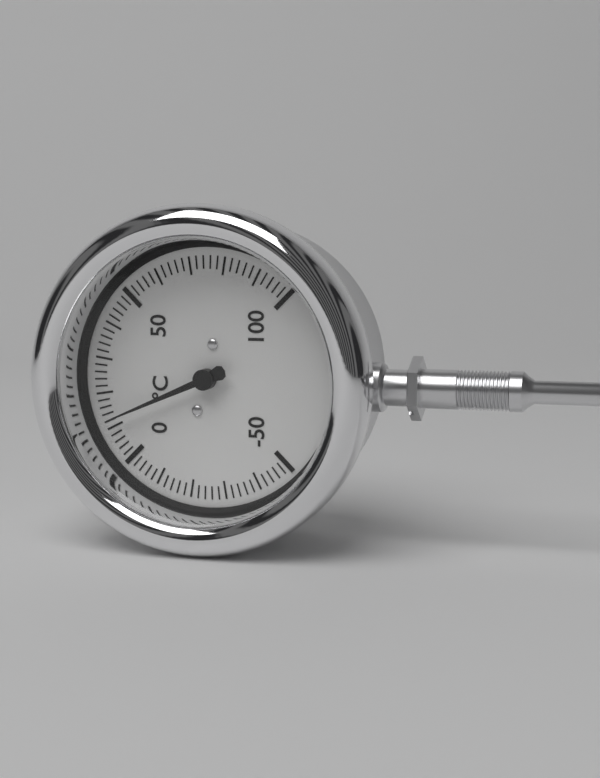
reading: 12 °C
